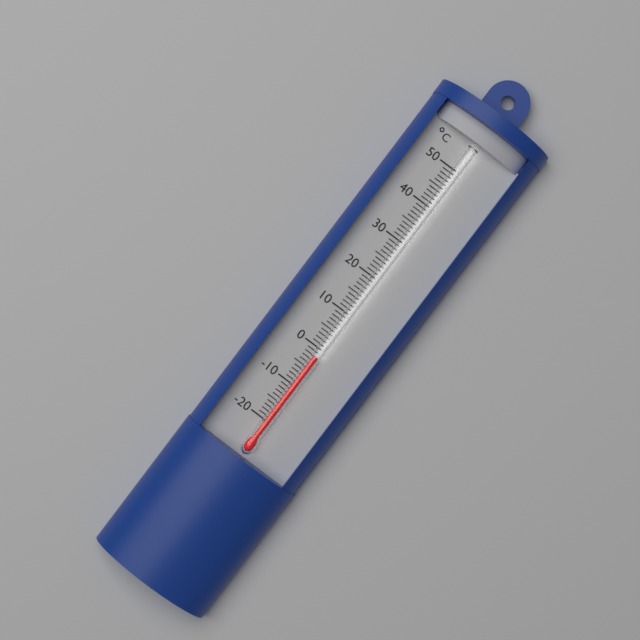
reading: -2 °C
